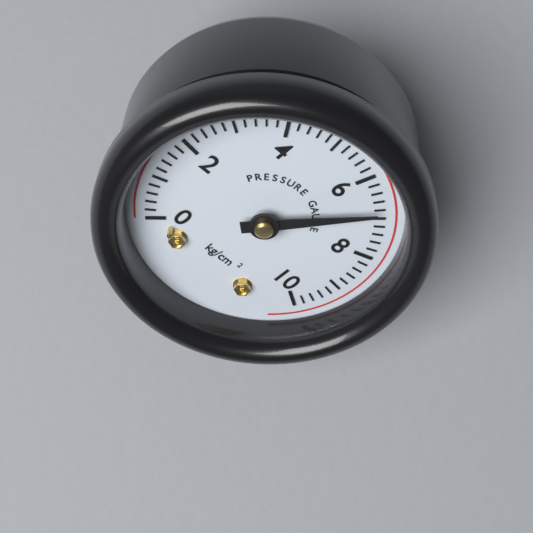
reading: 6.8 kg/cm²
